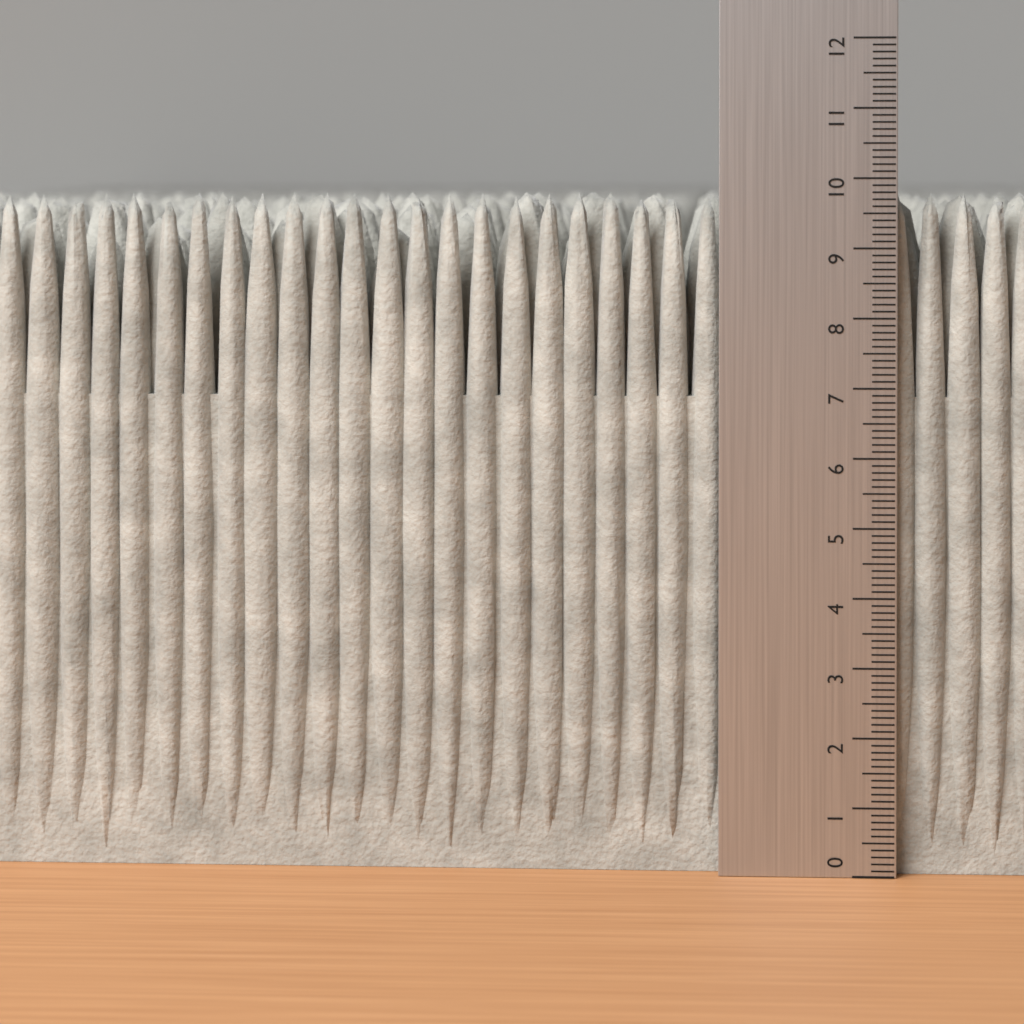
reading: 9.8 (no unit)
